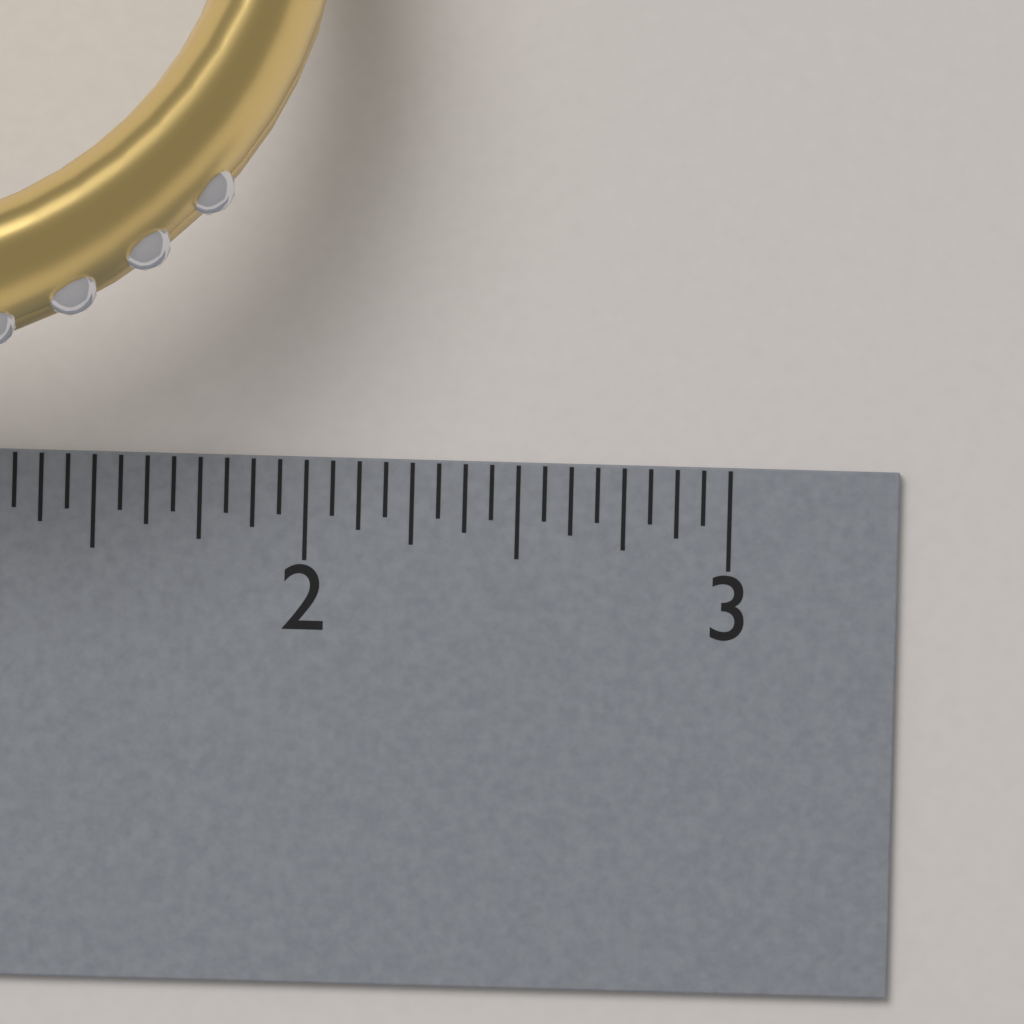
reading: 2.0625 inch
